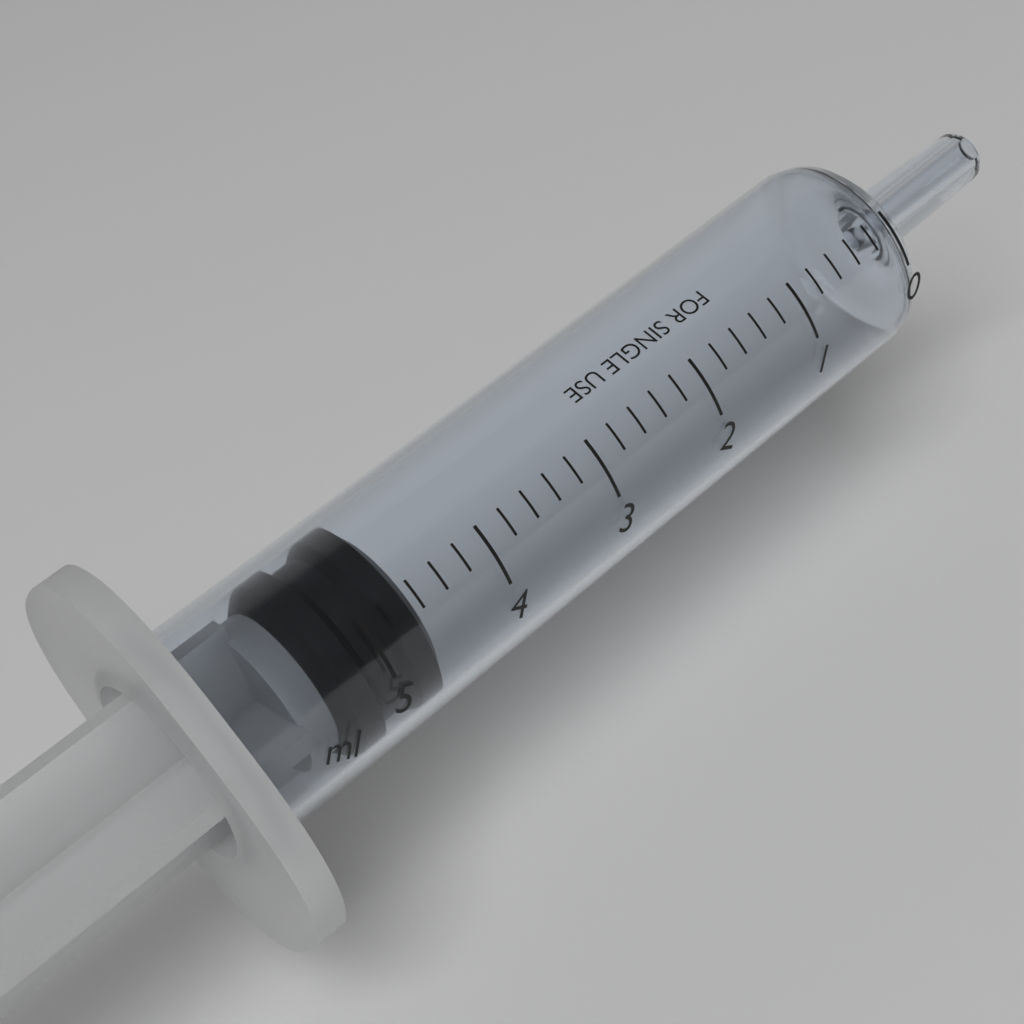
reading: 4.6 ml
